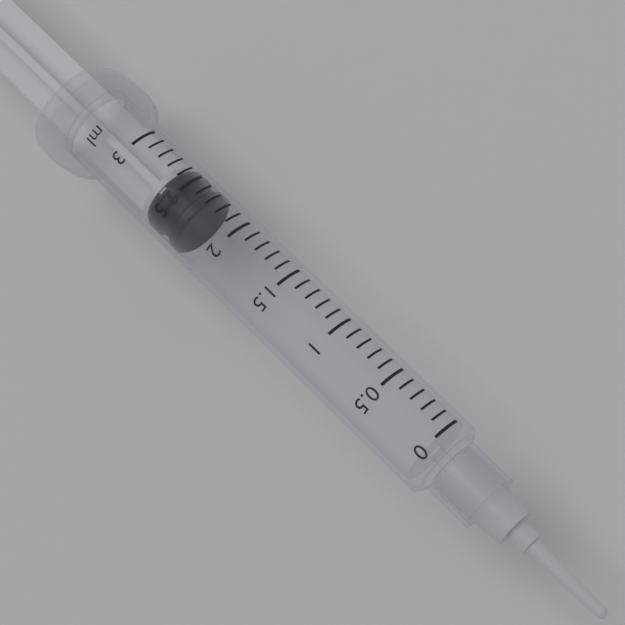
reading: 2.3 ml
